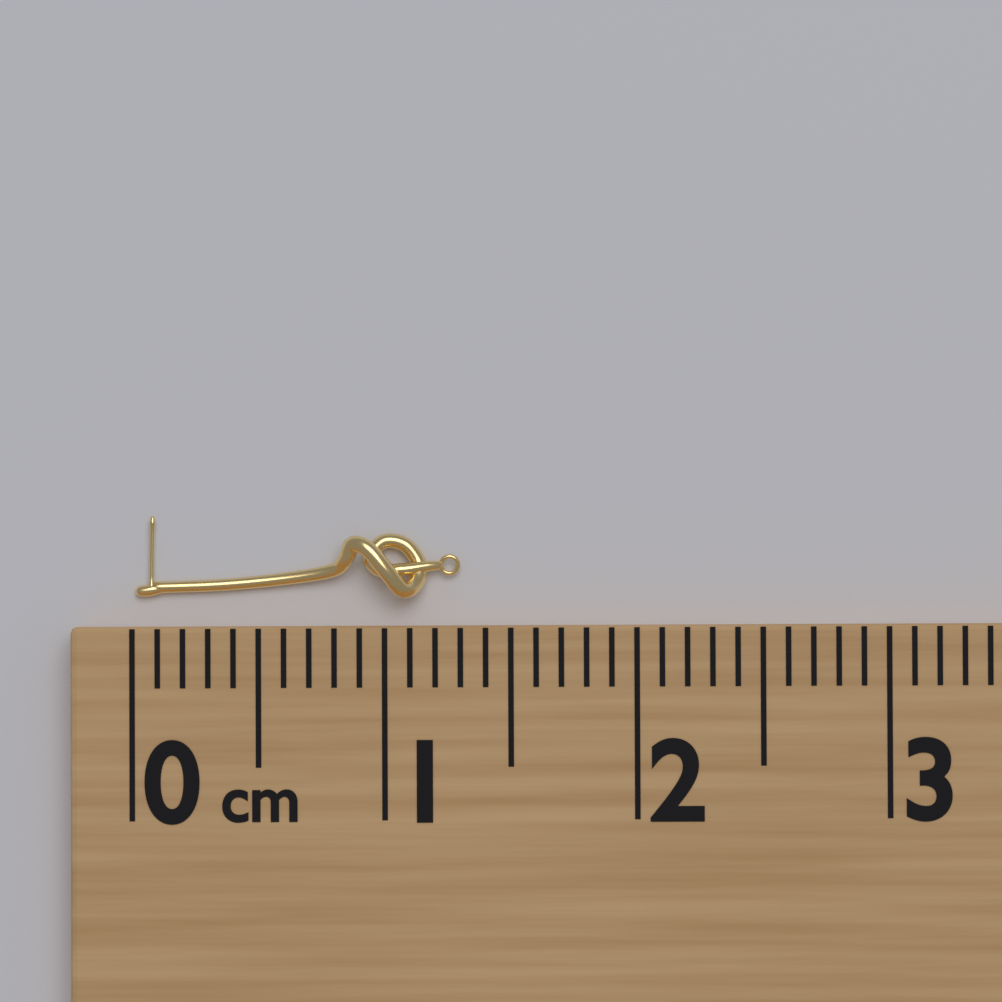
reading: 1.3 cm
